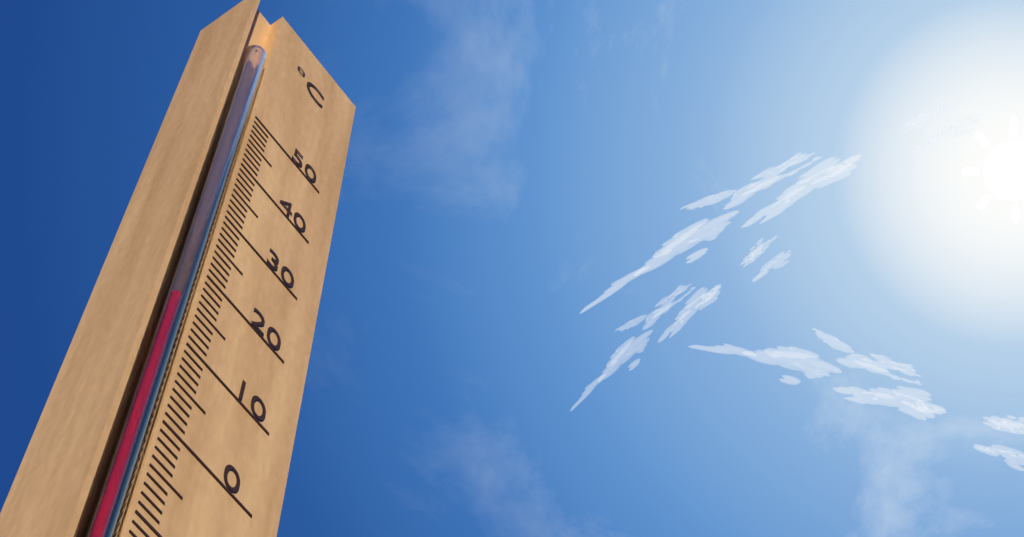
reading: 14 °C
